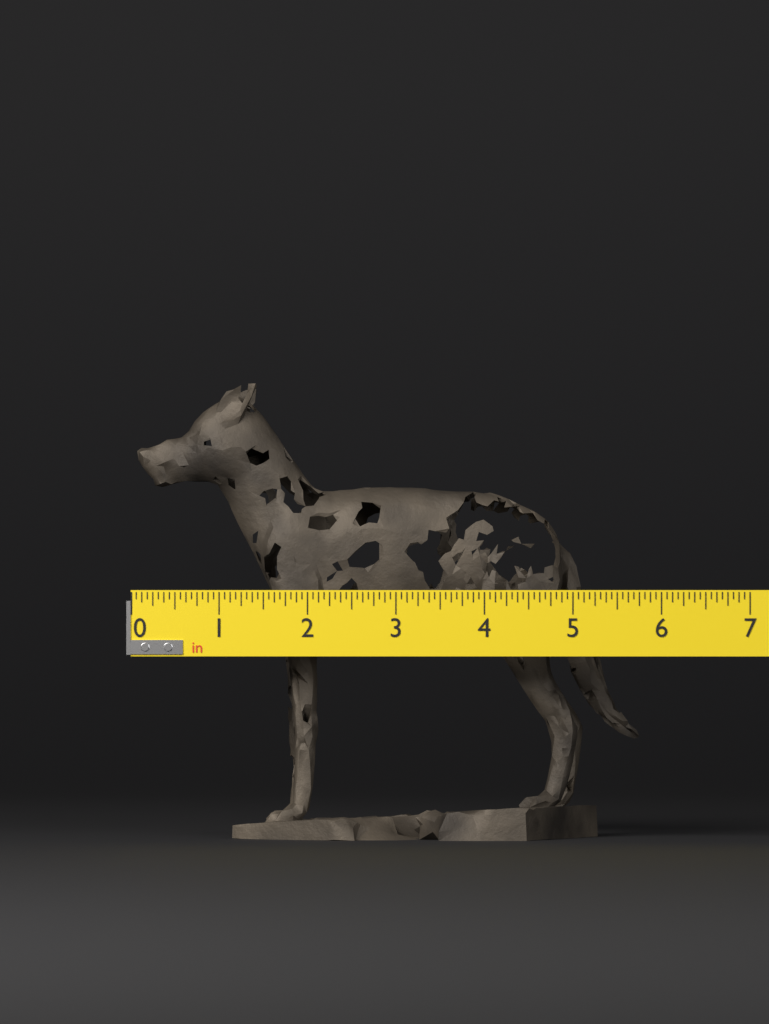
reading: 5.7500 in
